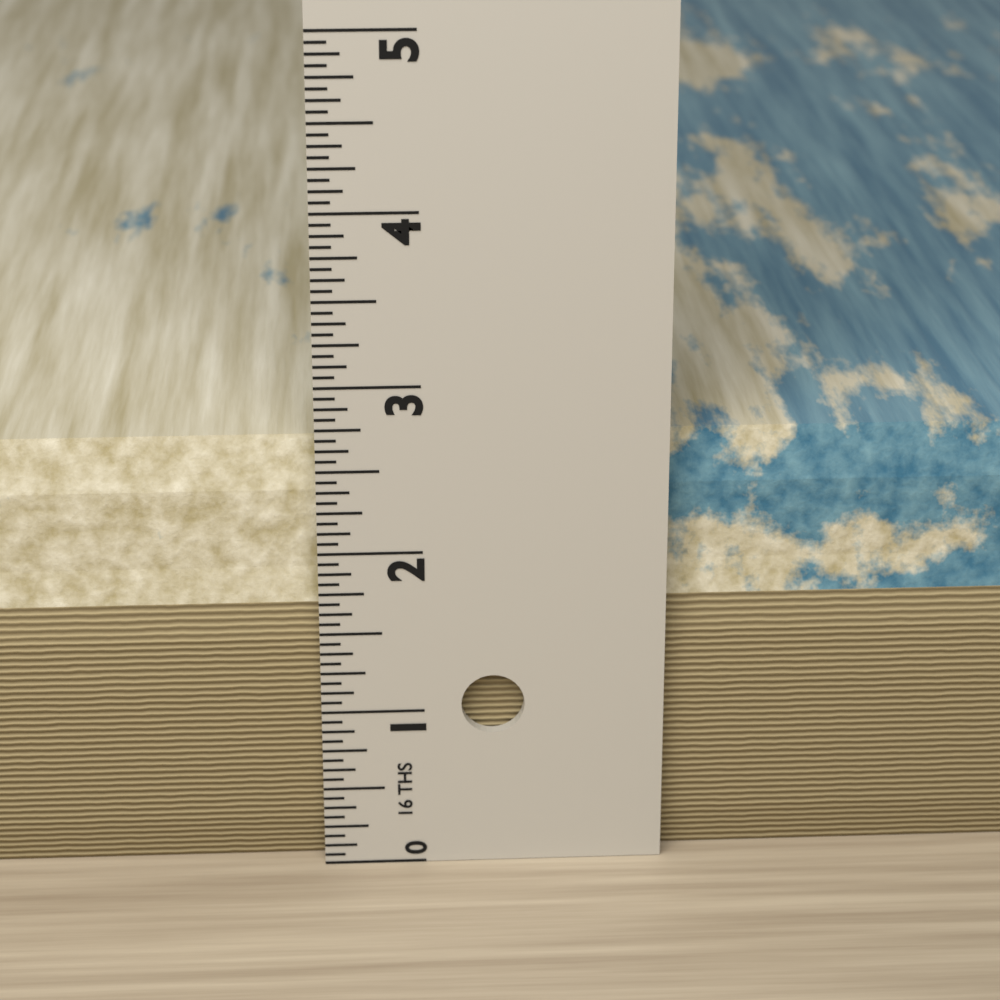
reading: 2.6250 in
